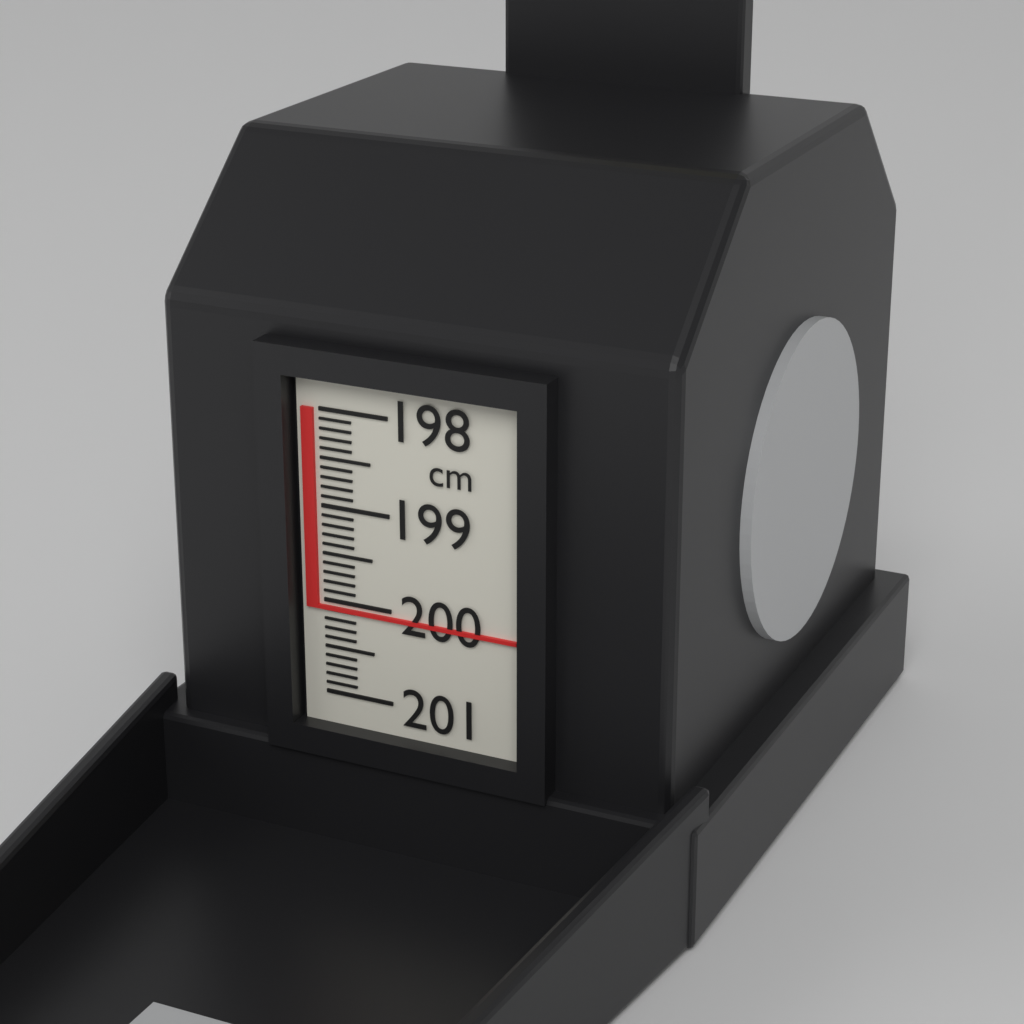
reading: 200.1 cm
